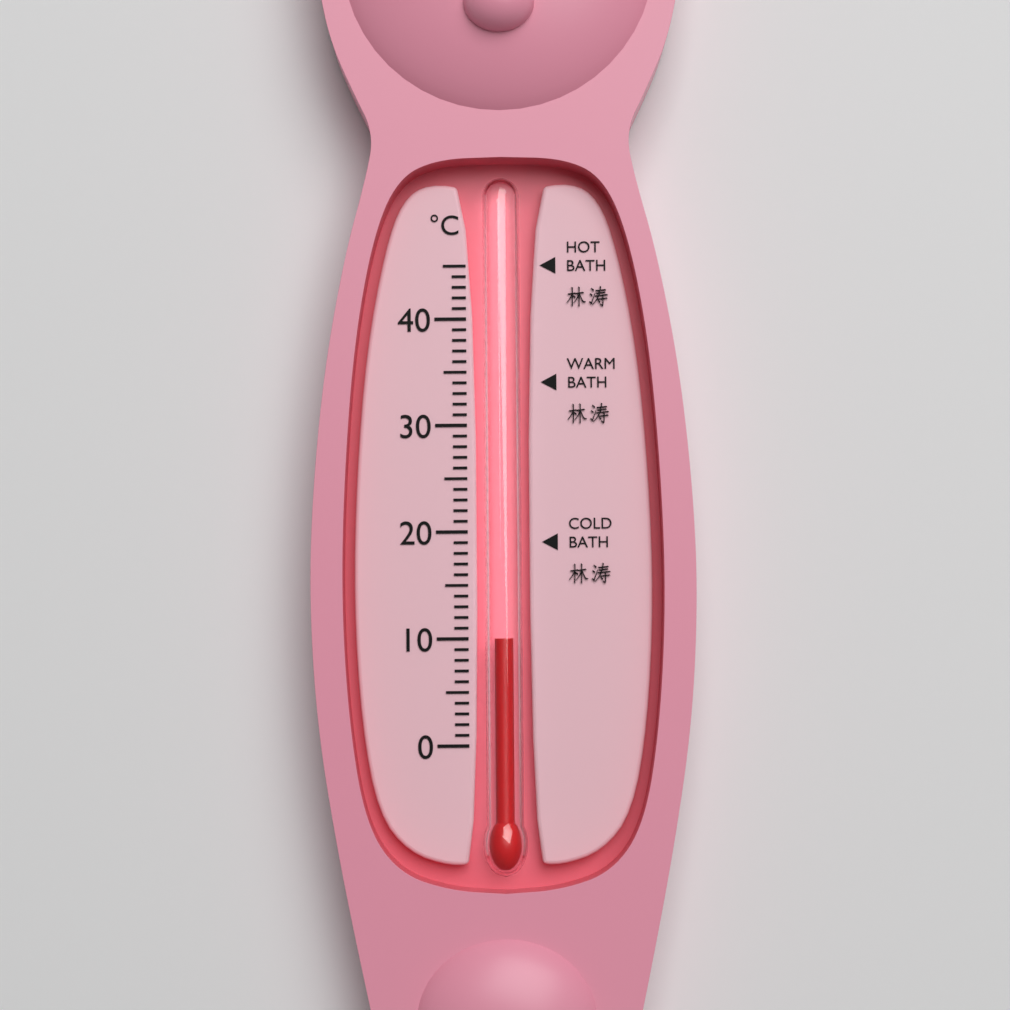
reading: 10 °C
